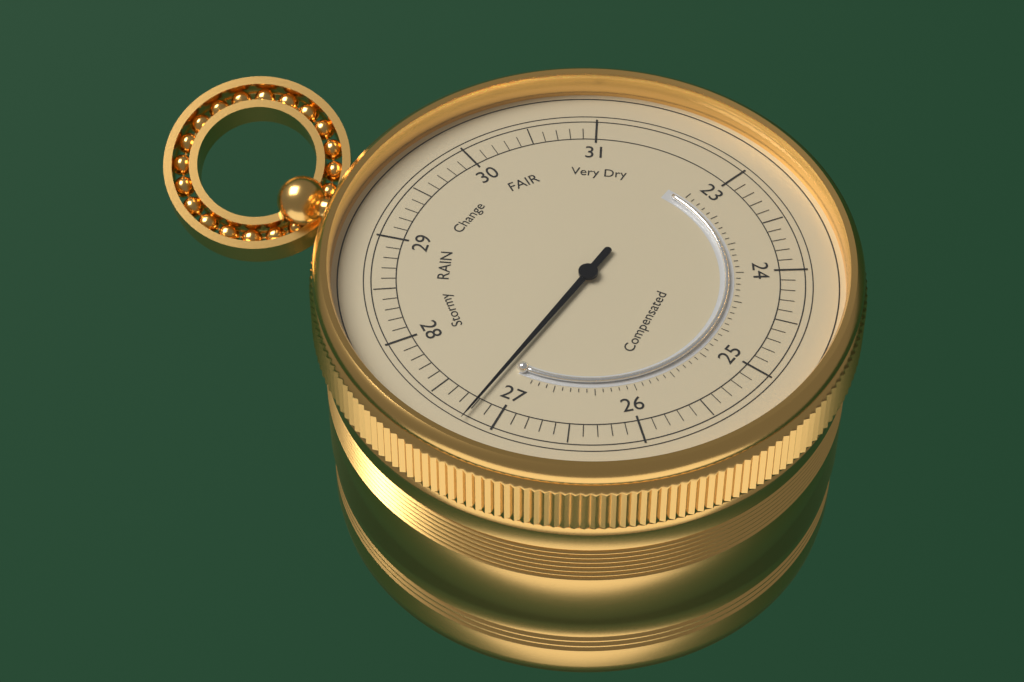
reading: 27.2 (no unit)
